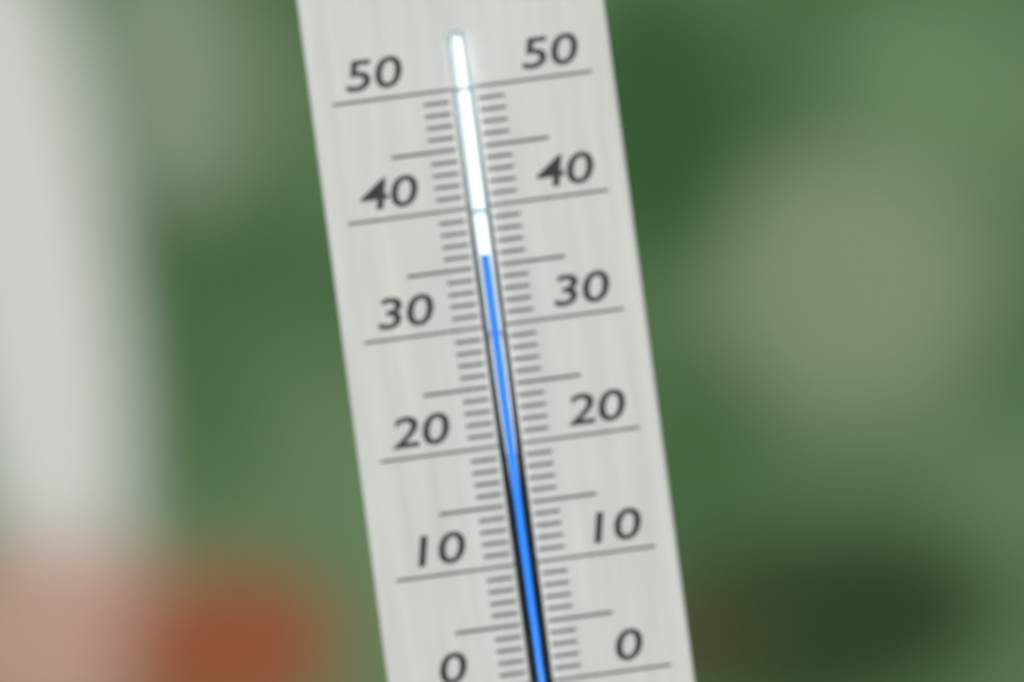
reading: 36 °C
